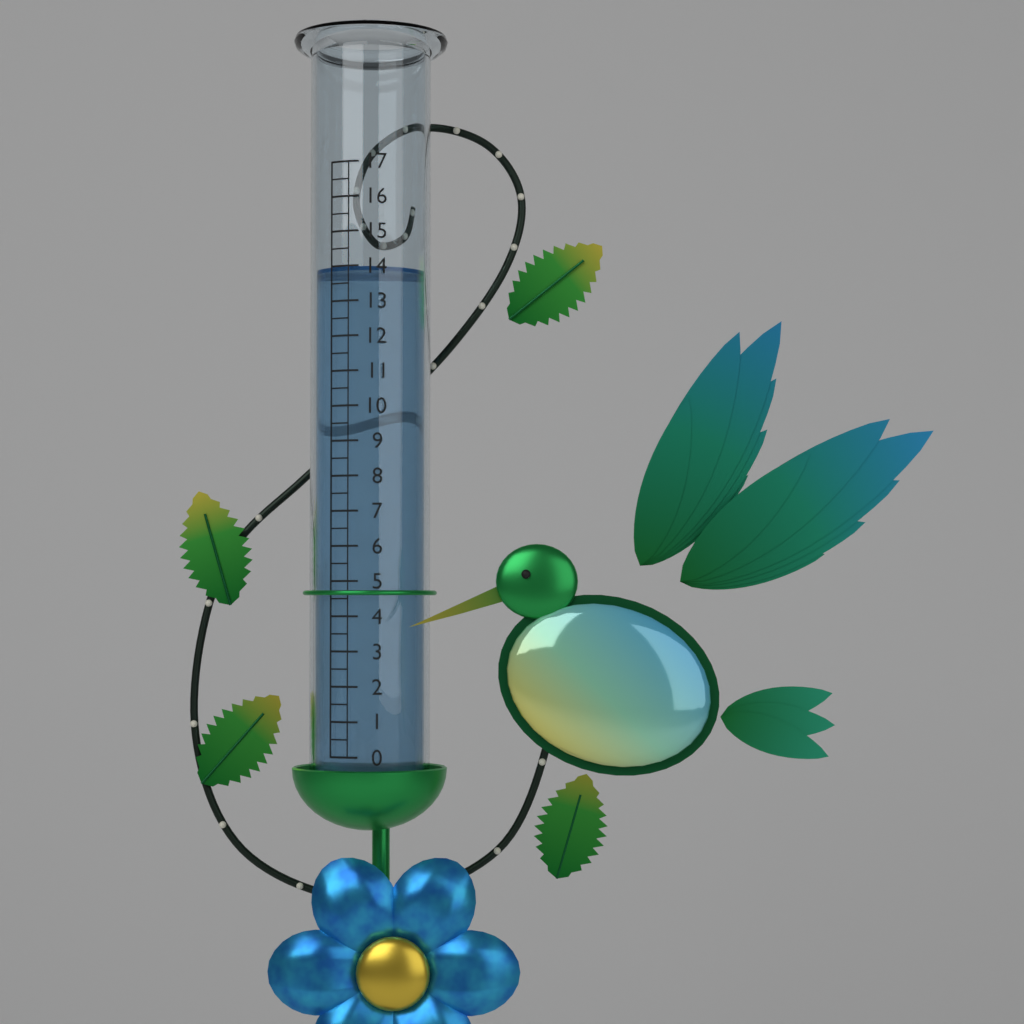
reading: 14.0 (no unit)
